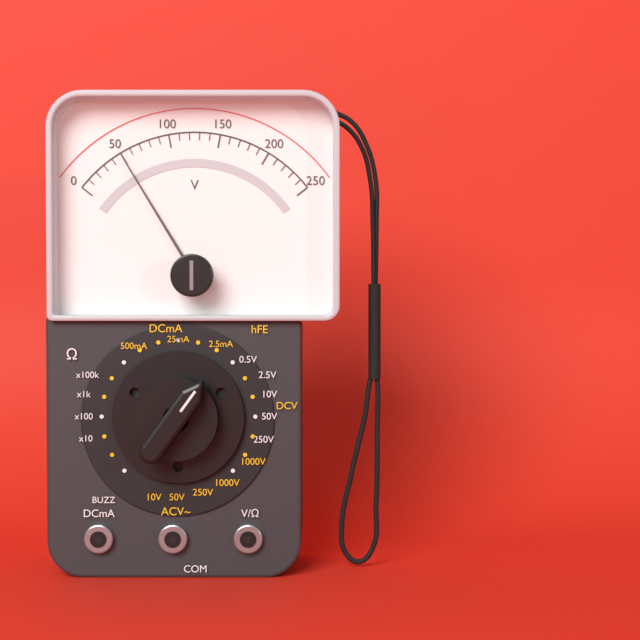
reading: 50 V
